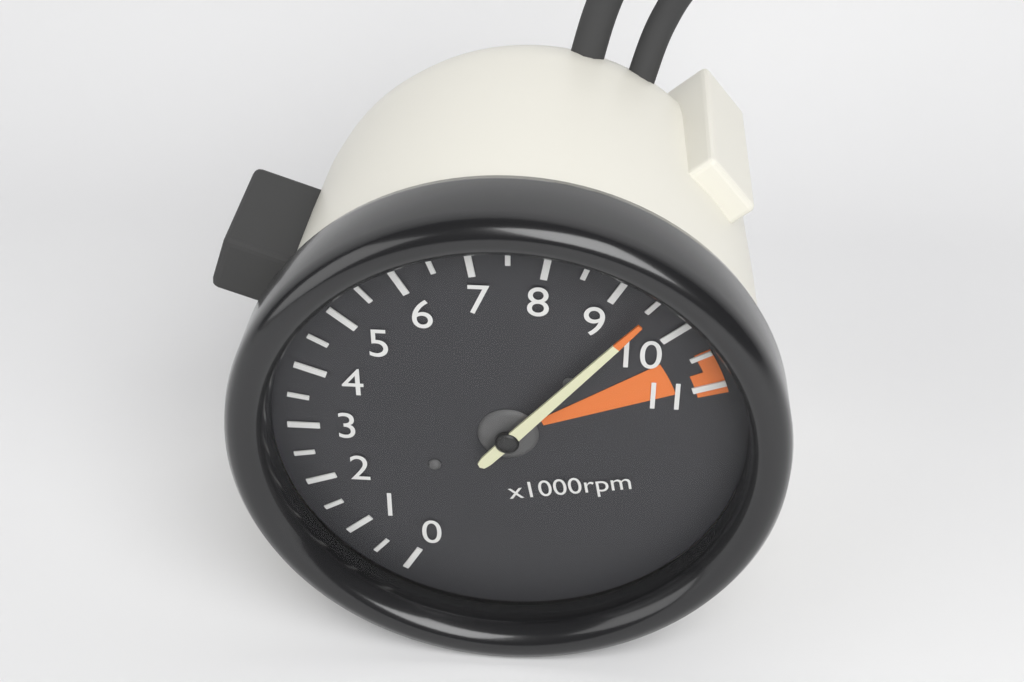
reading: 9.5 x1000rpm
